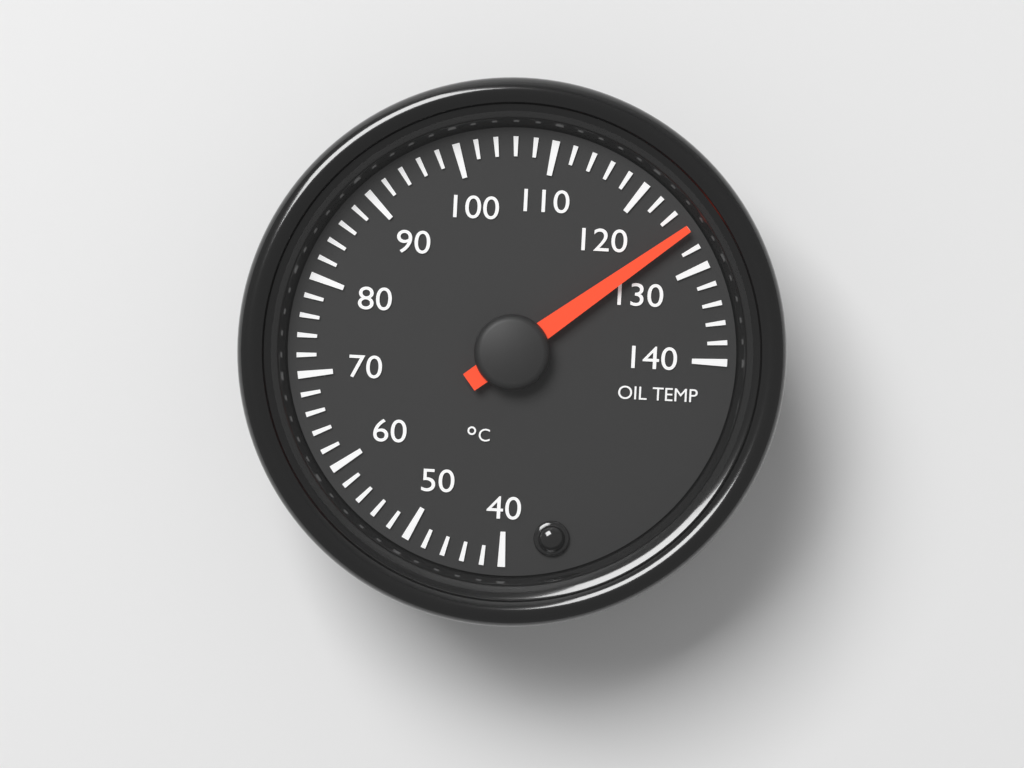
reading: 126 °C
